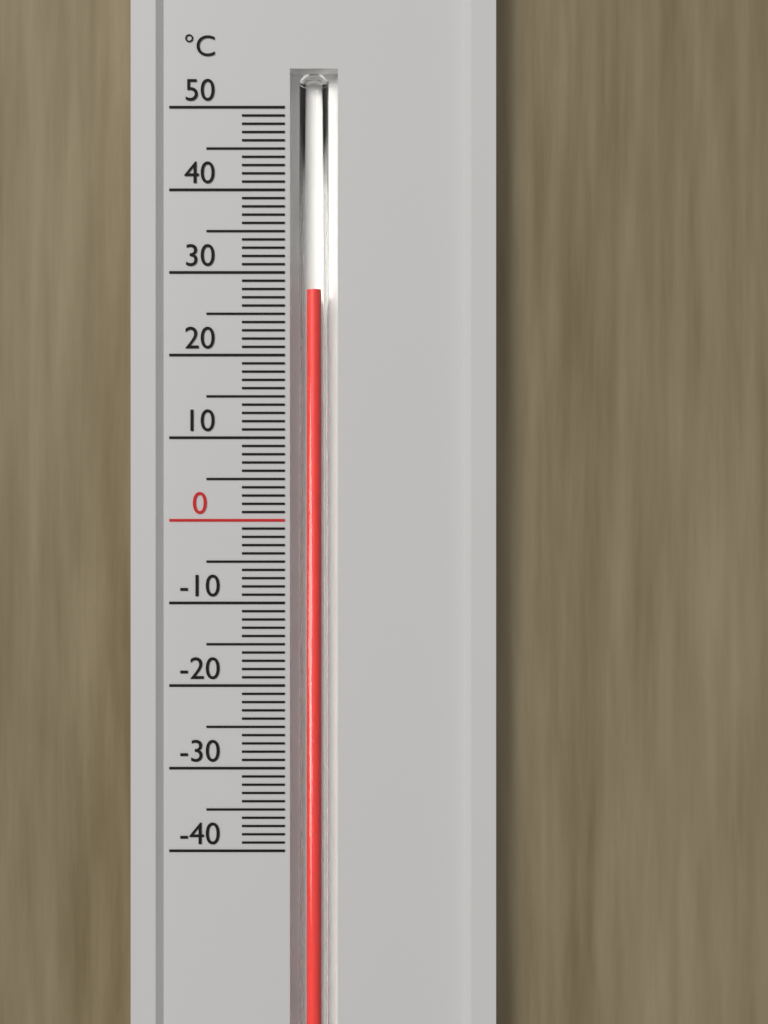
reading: 28 °C
